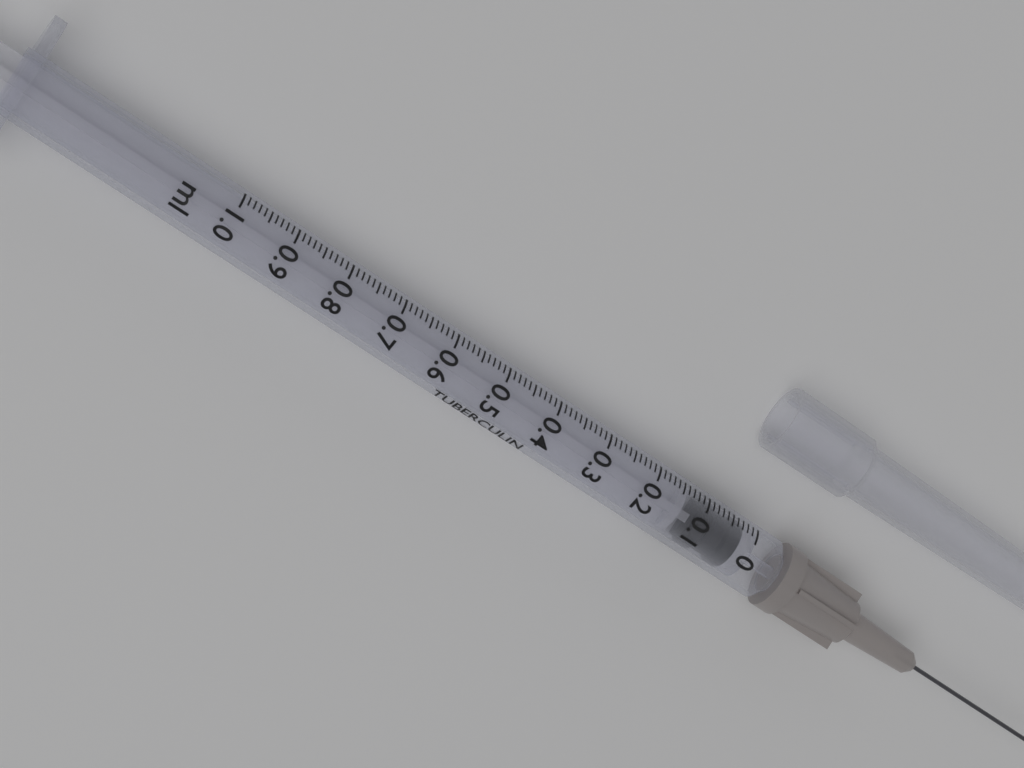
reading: 0.02 ml
